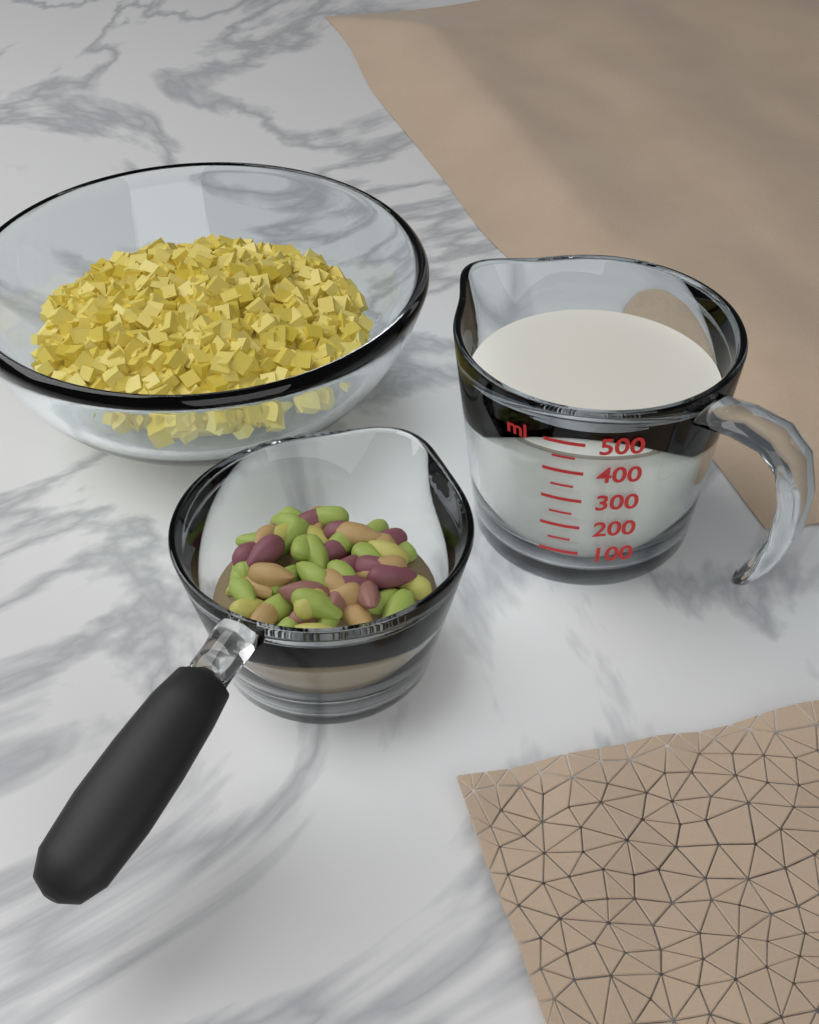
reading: 450 ml
